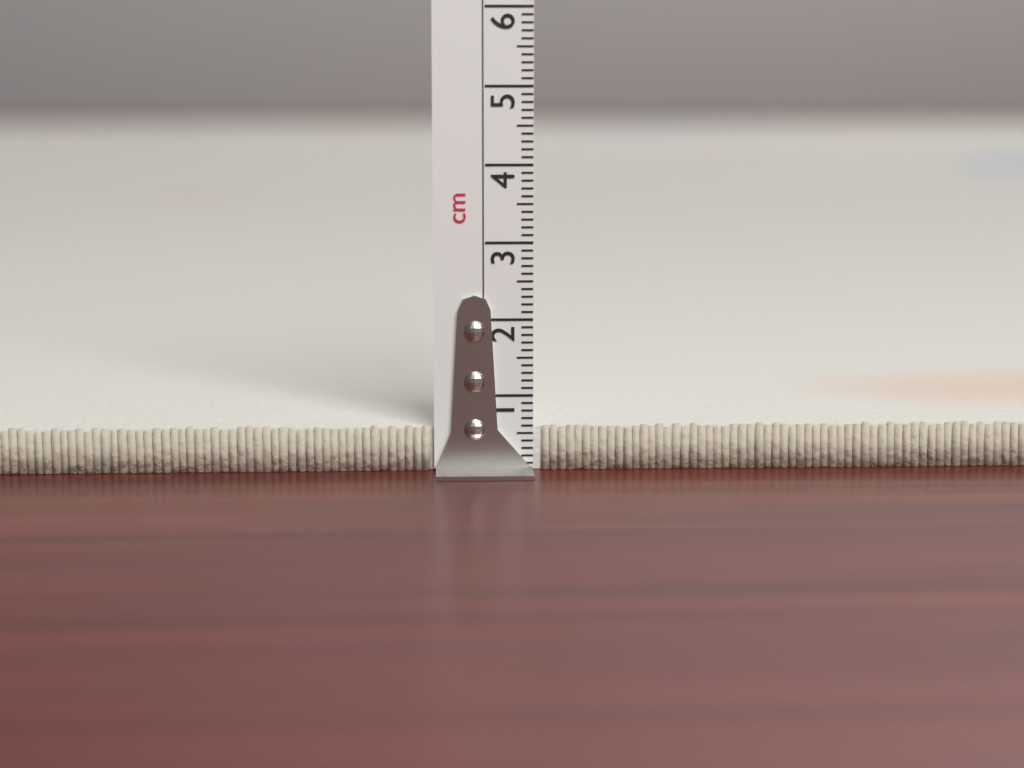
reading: 0.6 cm
